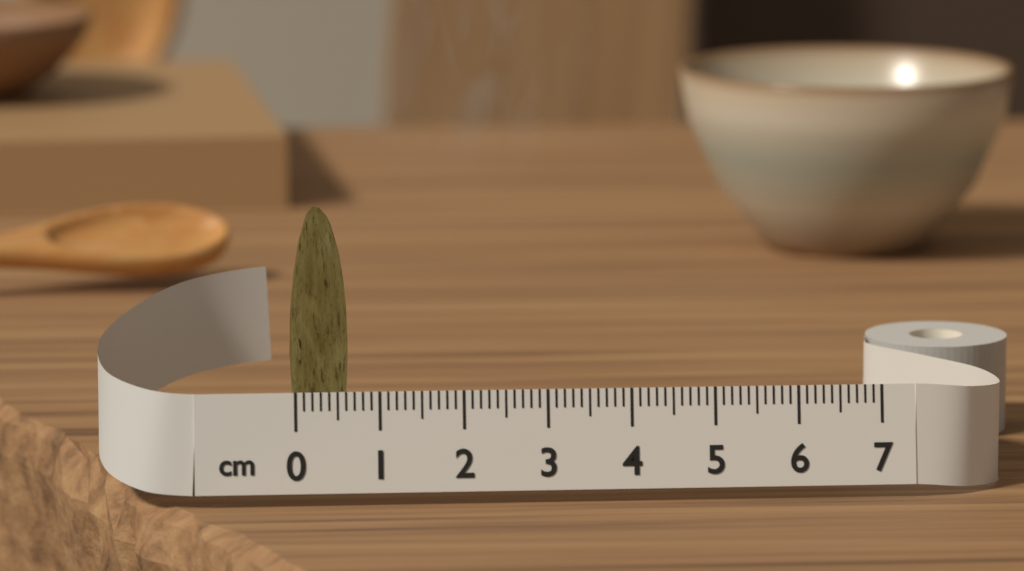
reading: 0.7 cm
